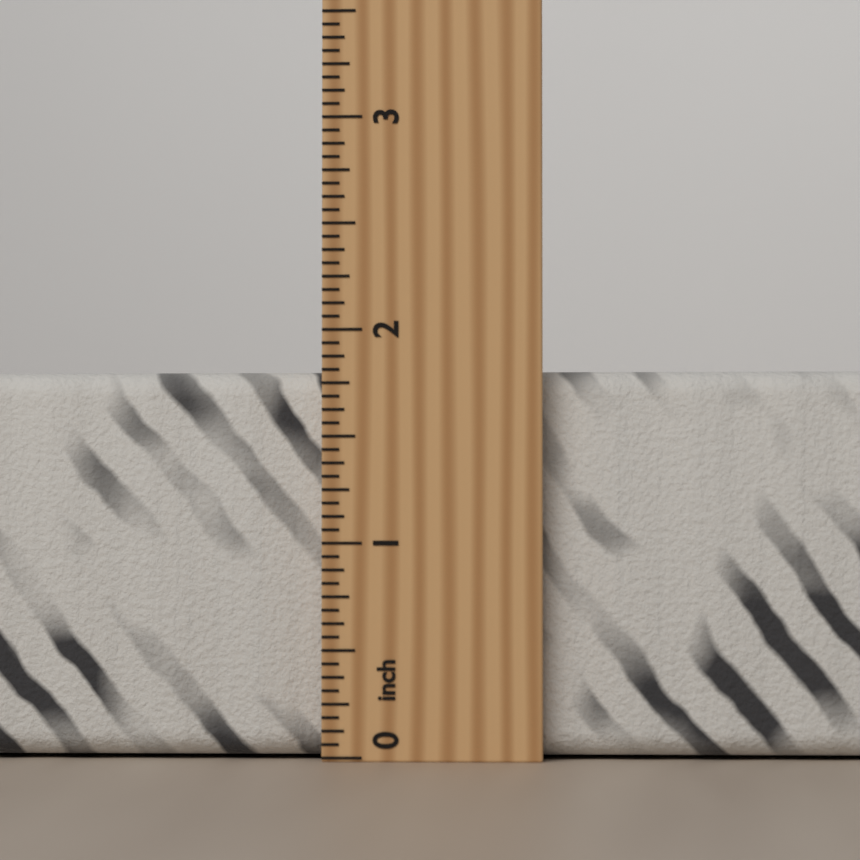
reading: 1.8125 inch
